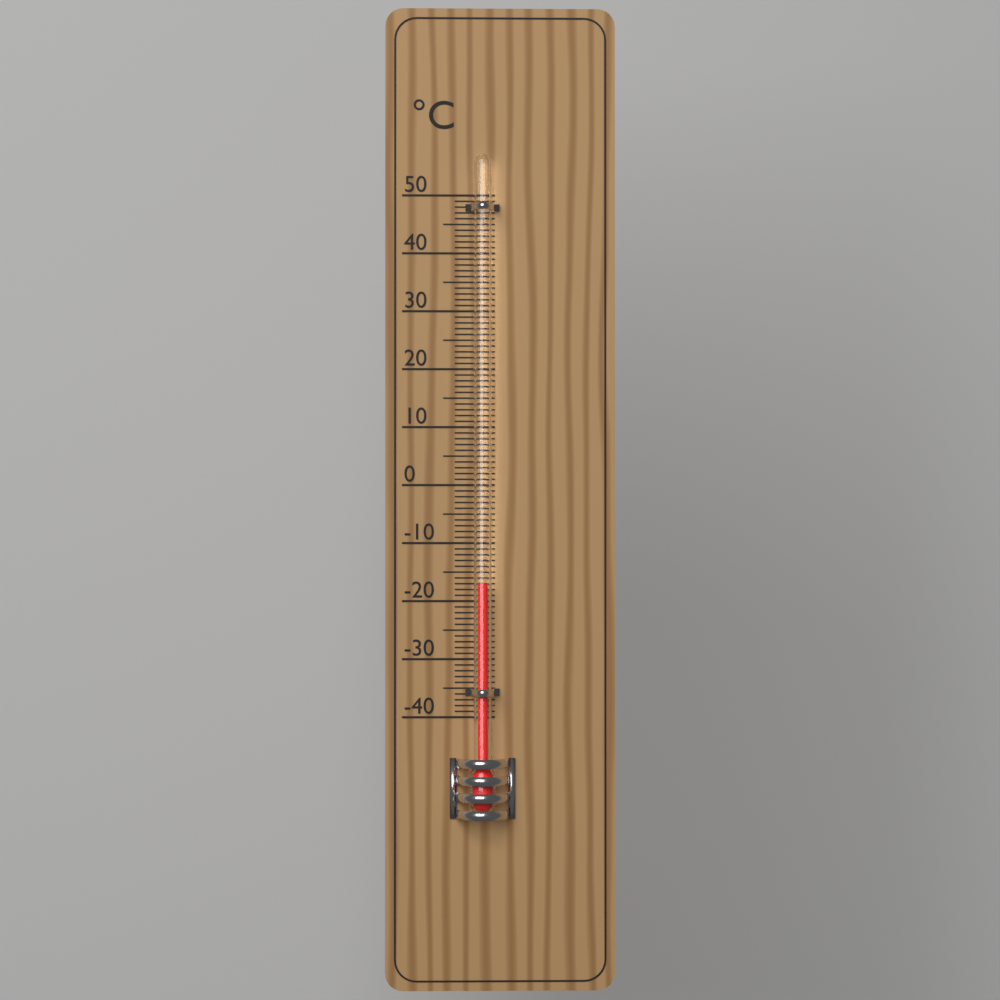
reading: -17 °C
